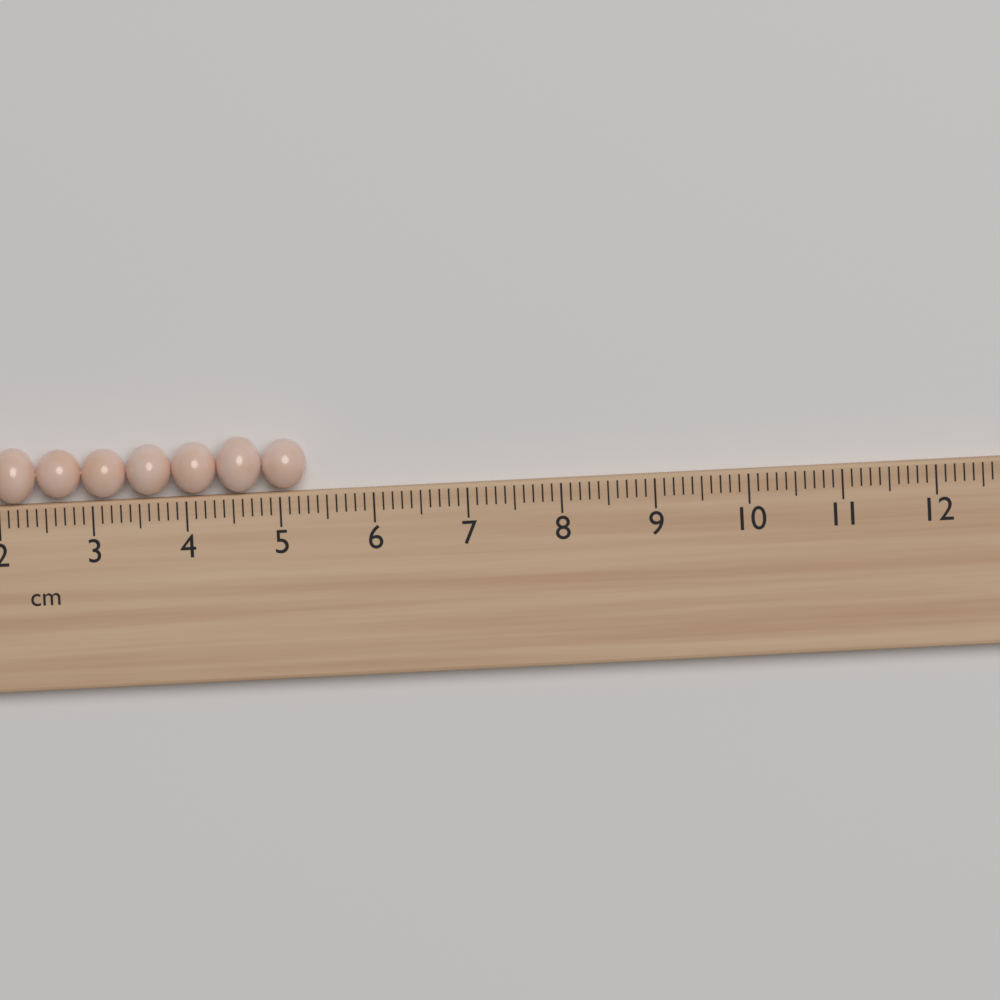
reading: 5.3 cm
